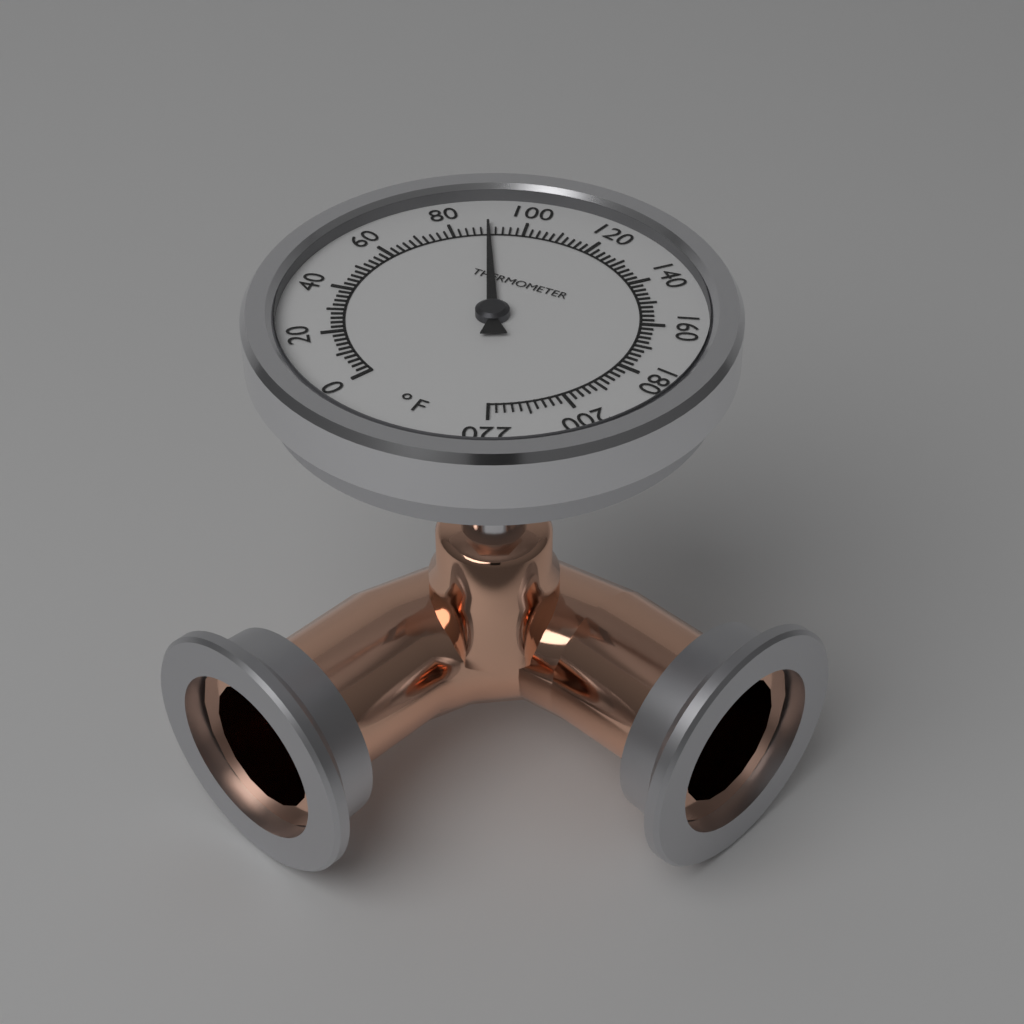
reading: 90 °F
